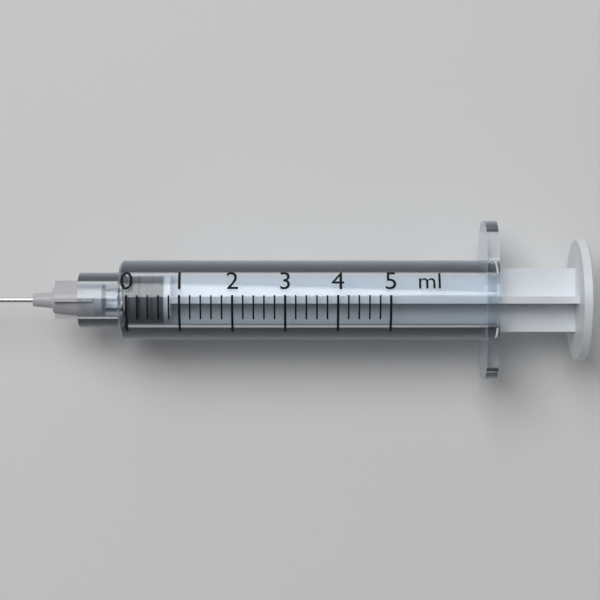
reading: 0.0 ml
